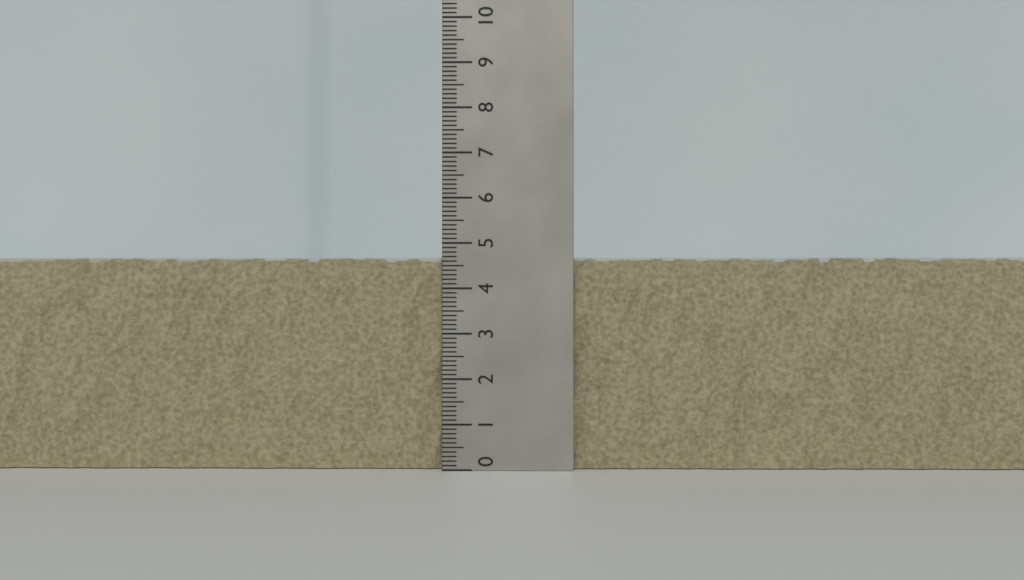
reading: 4.7 (no unit)
